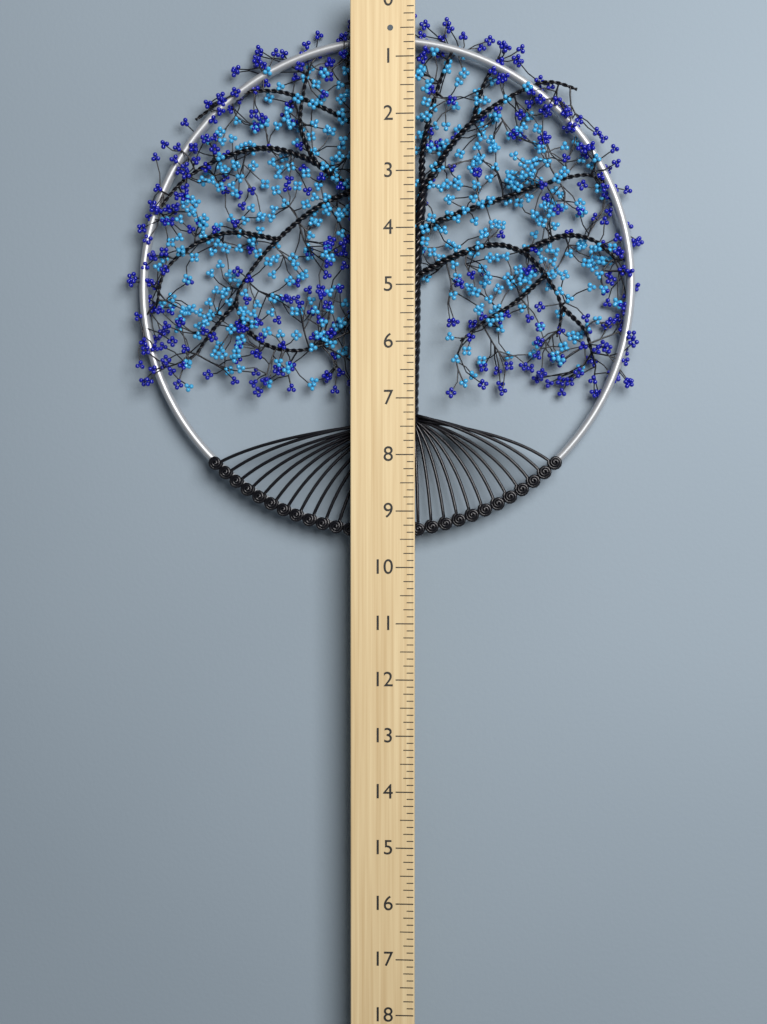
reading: 9.500 (no unit)
